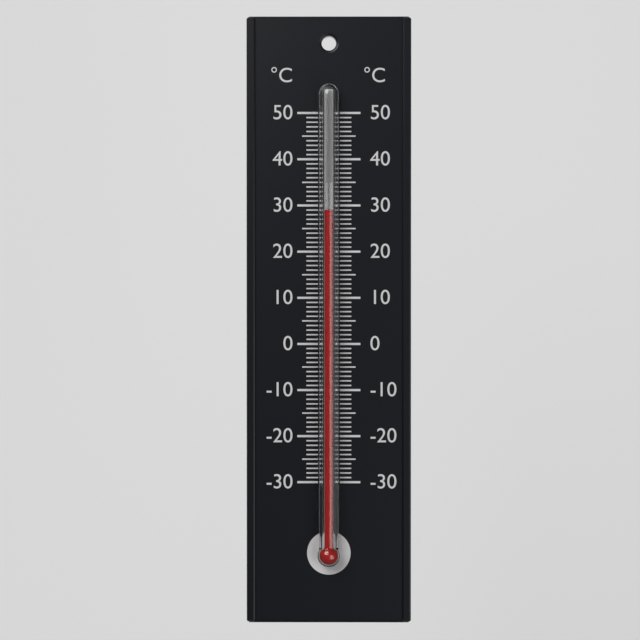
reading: 29 °C
